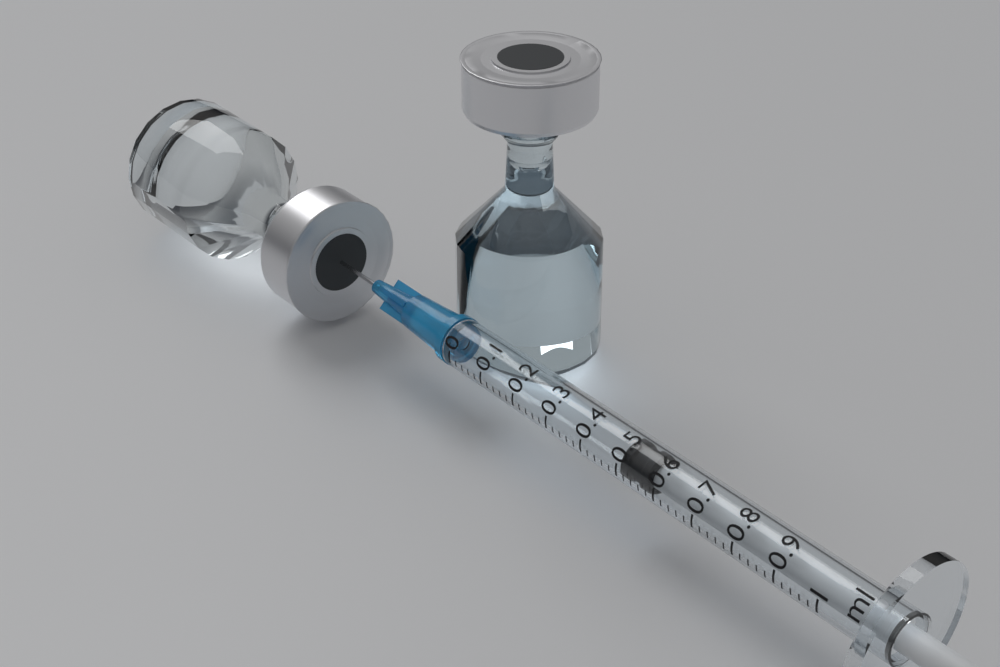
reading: 0.50 ml
